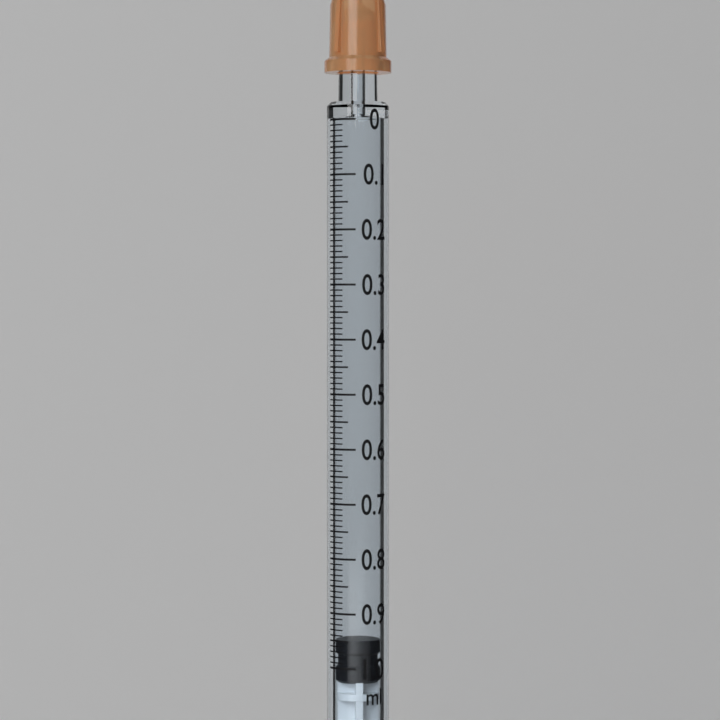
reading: 0.95 ml
